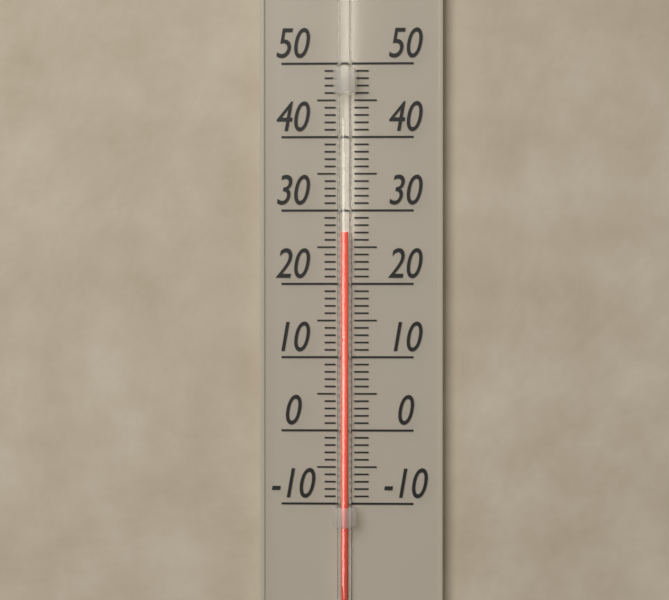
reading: 27 (no unit)
